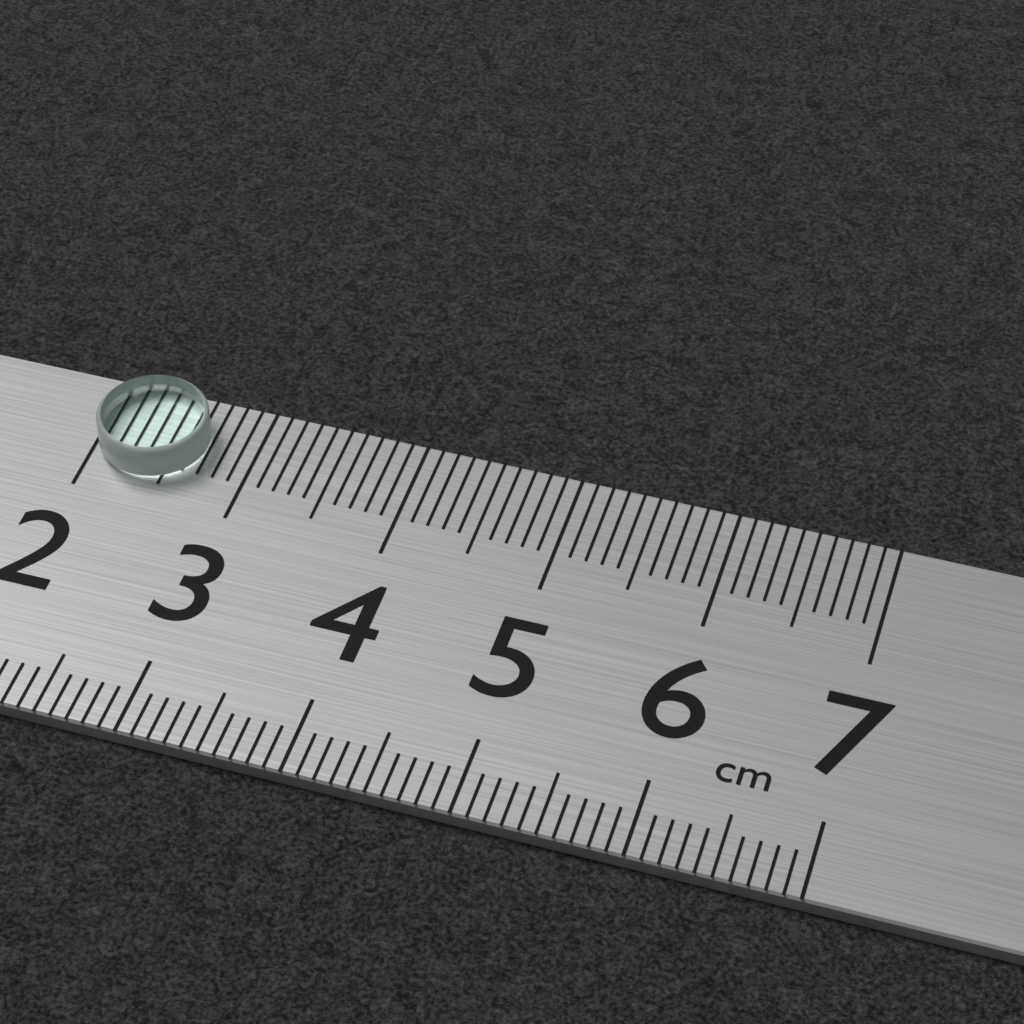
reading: 2.7 cm
